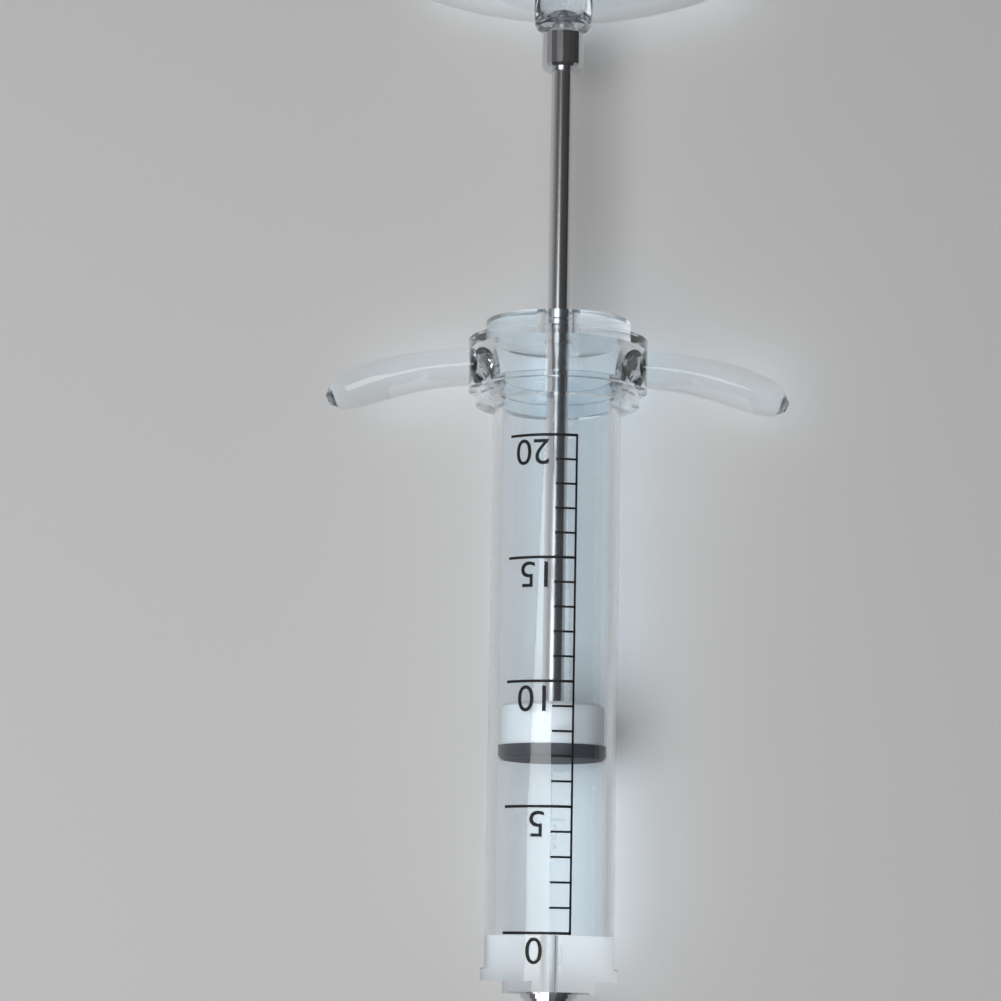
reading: 7 (no unit)
